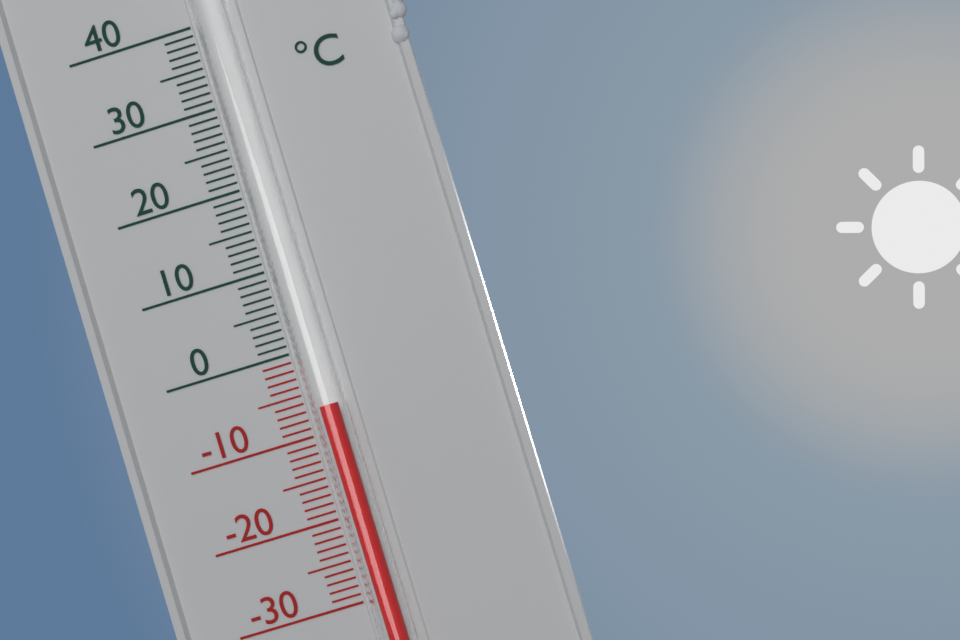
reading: -7 °C
